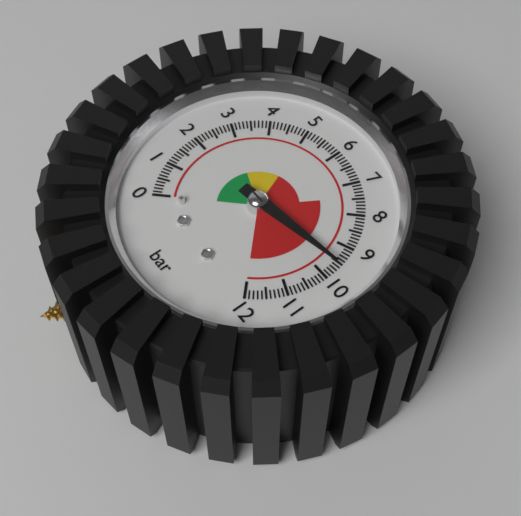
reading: 9.6 bar
